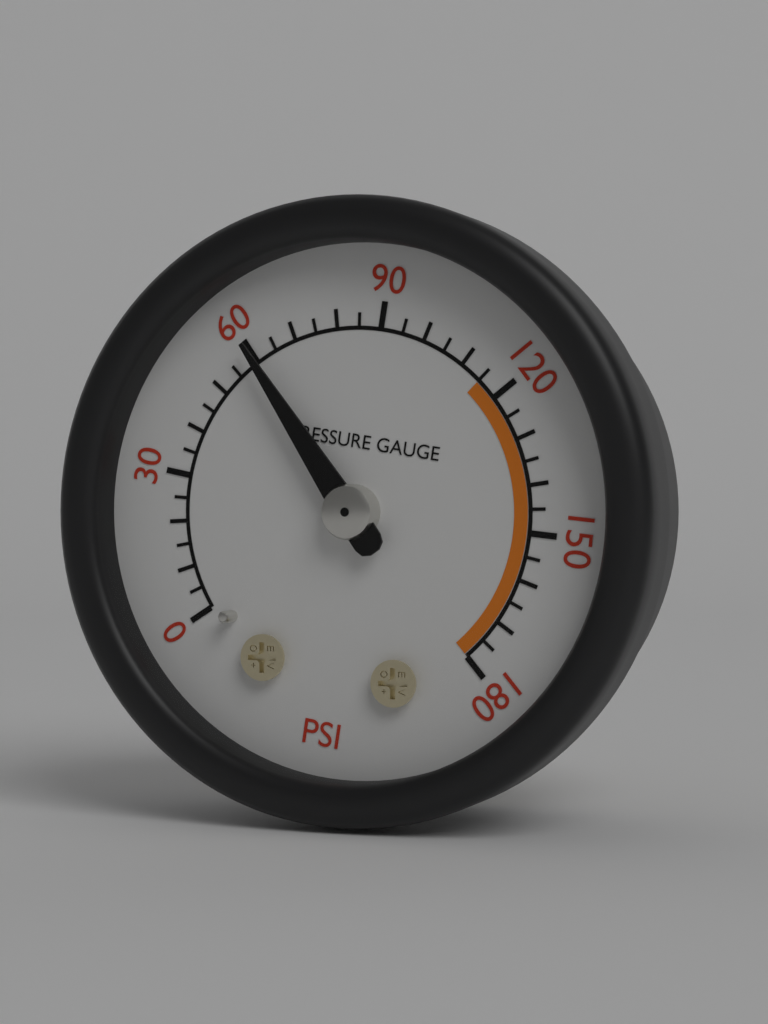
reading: 60 psi
